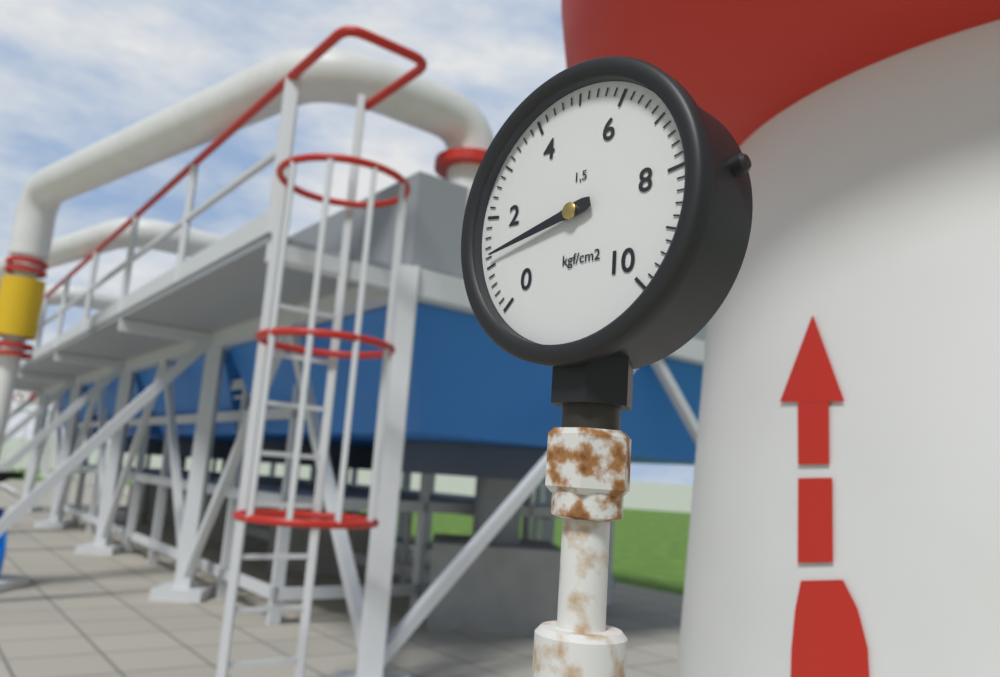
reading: 1.2 kgf/cm²
